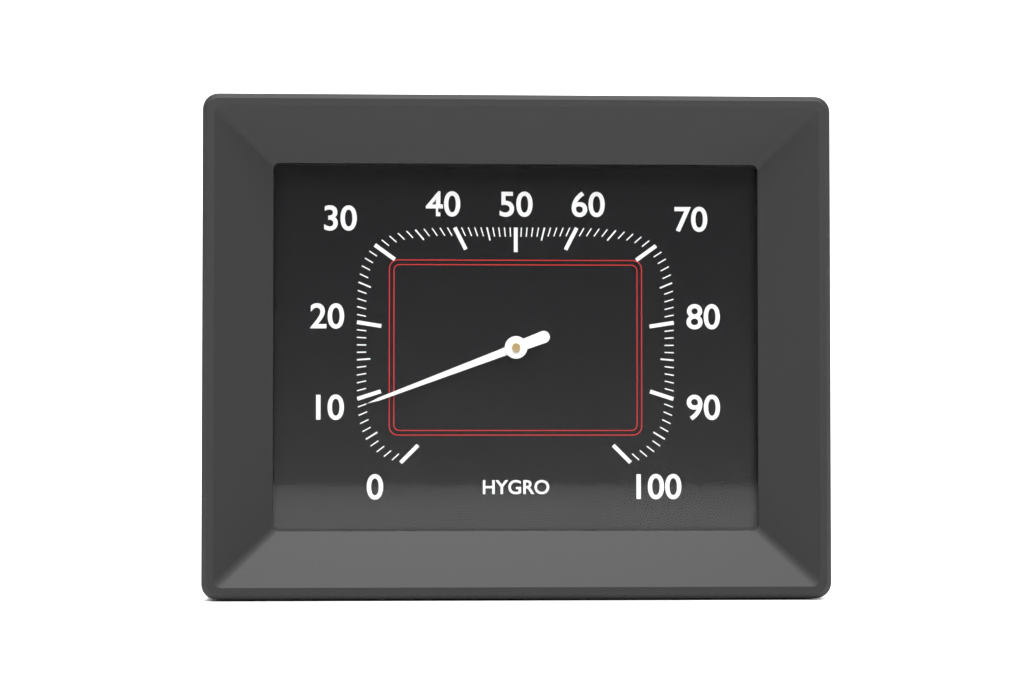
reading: 9 %
